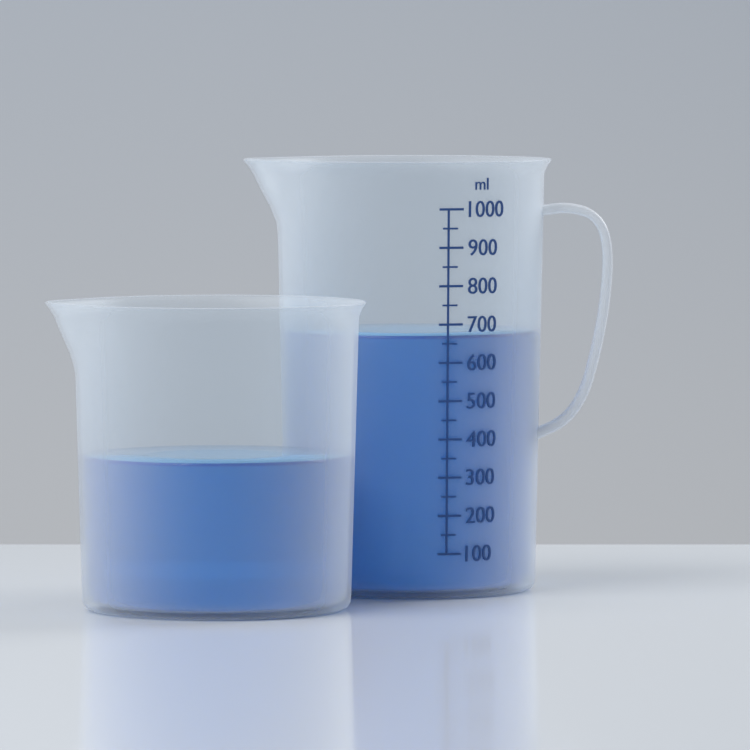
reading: 670 ml
